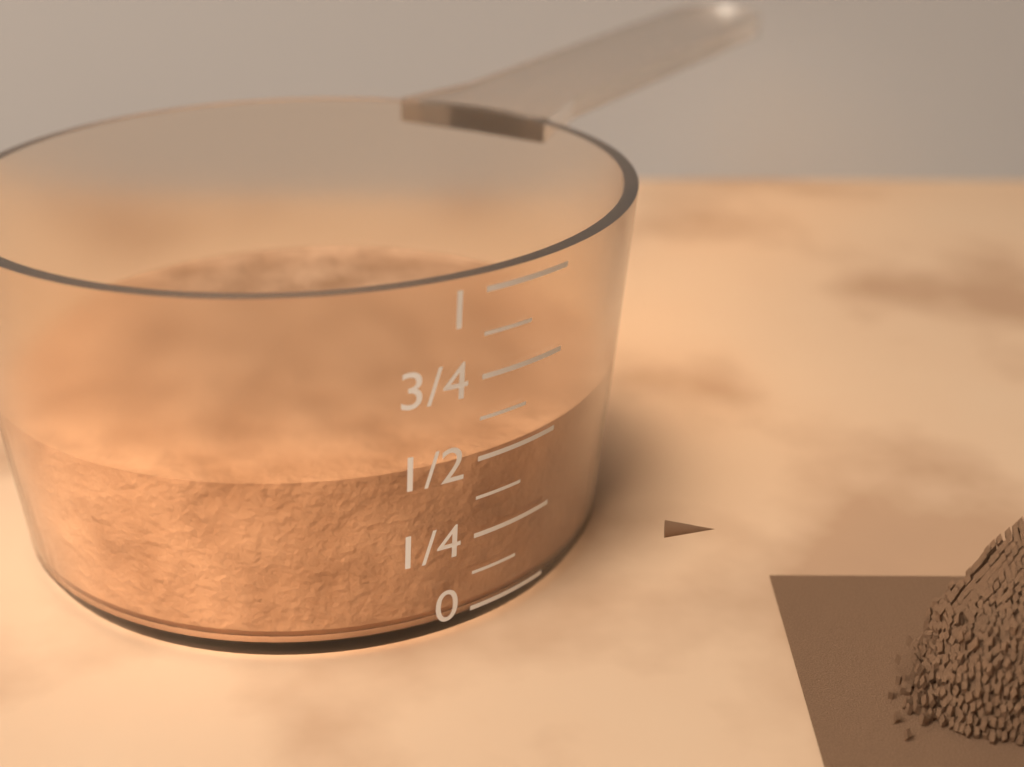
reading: 0.500 (no unit)
